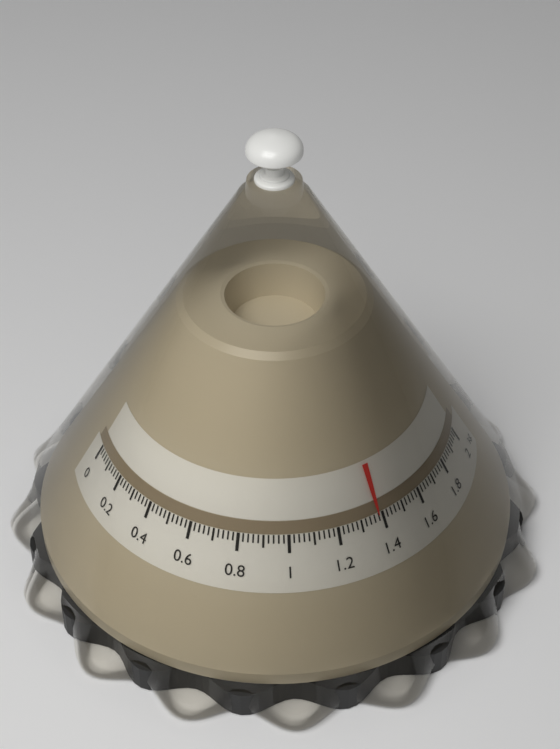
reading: 1.38 kg
